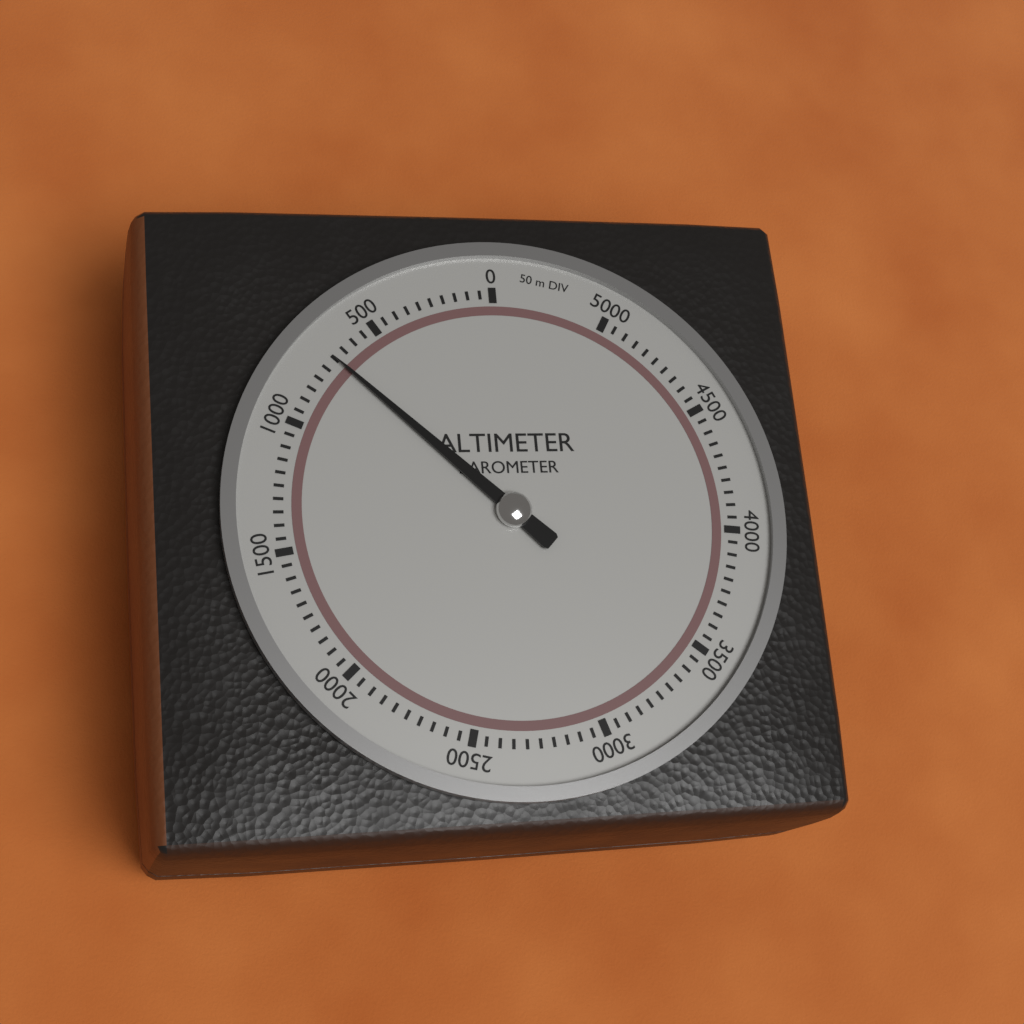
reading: 700 m
